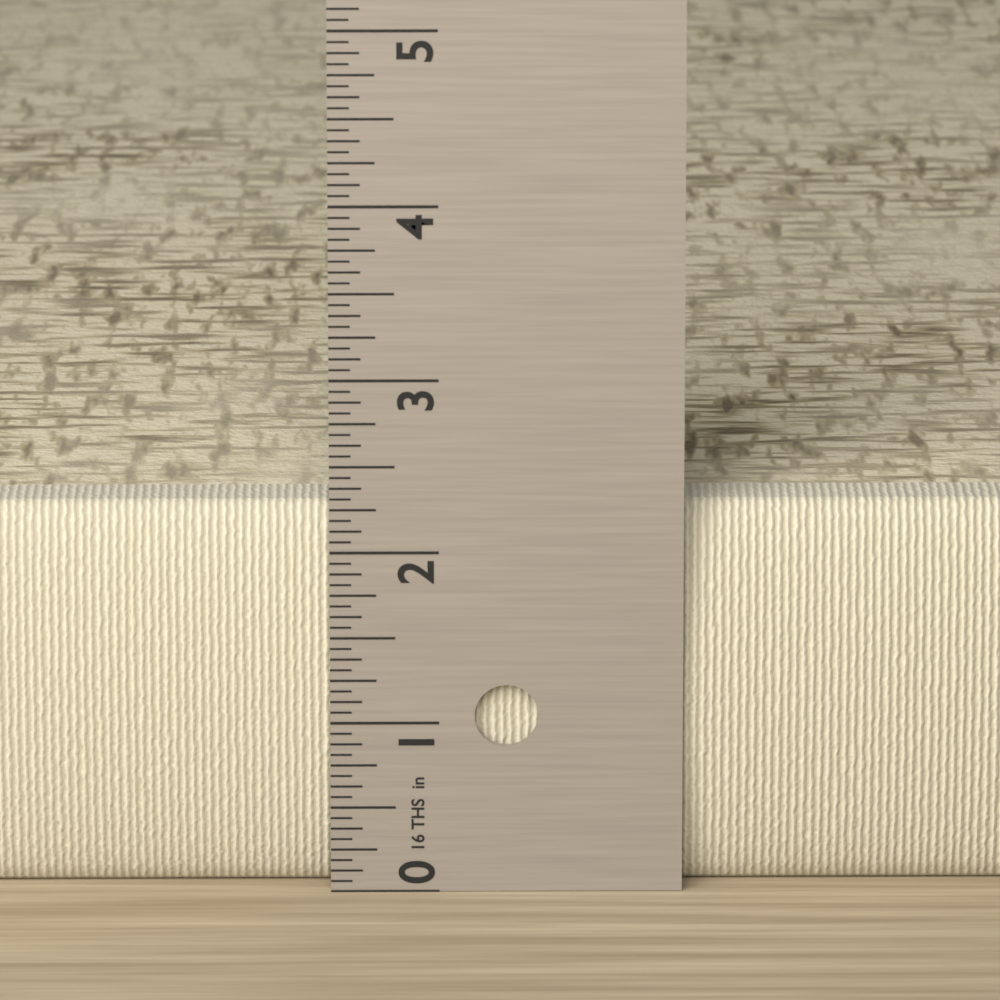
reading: 2.2500 in
